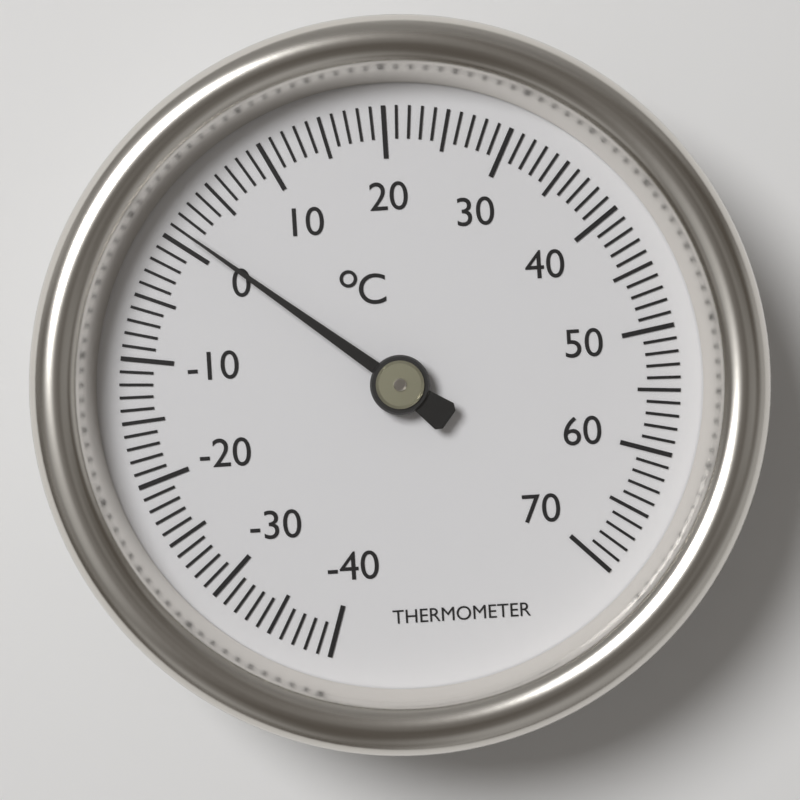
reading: 1 °C
